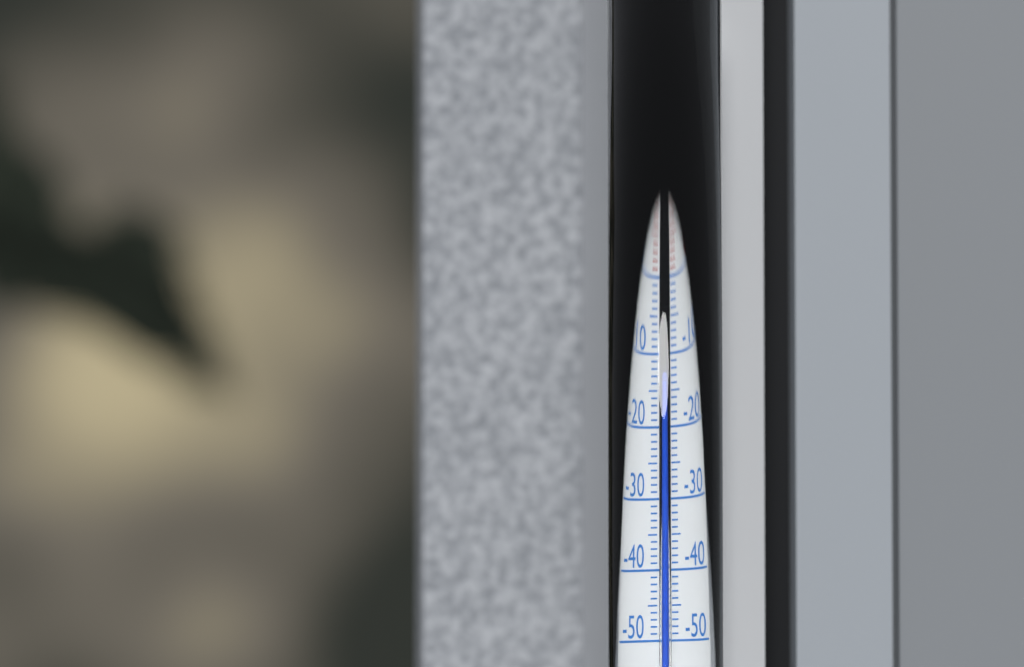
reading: -13 °C
